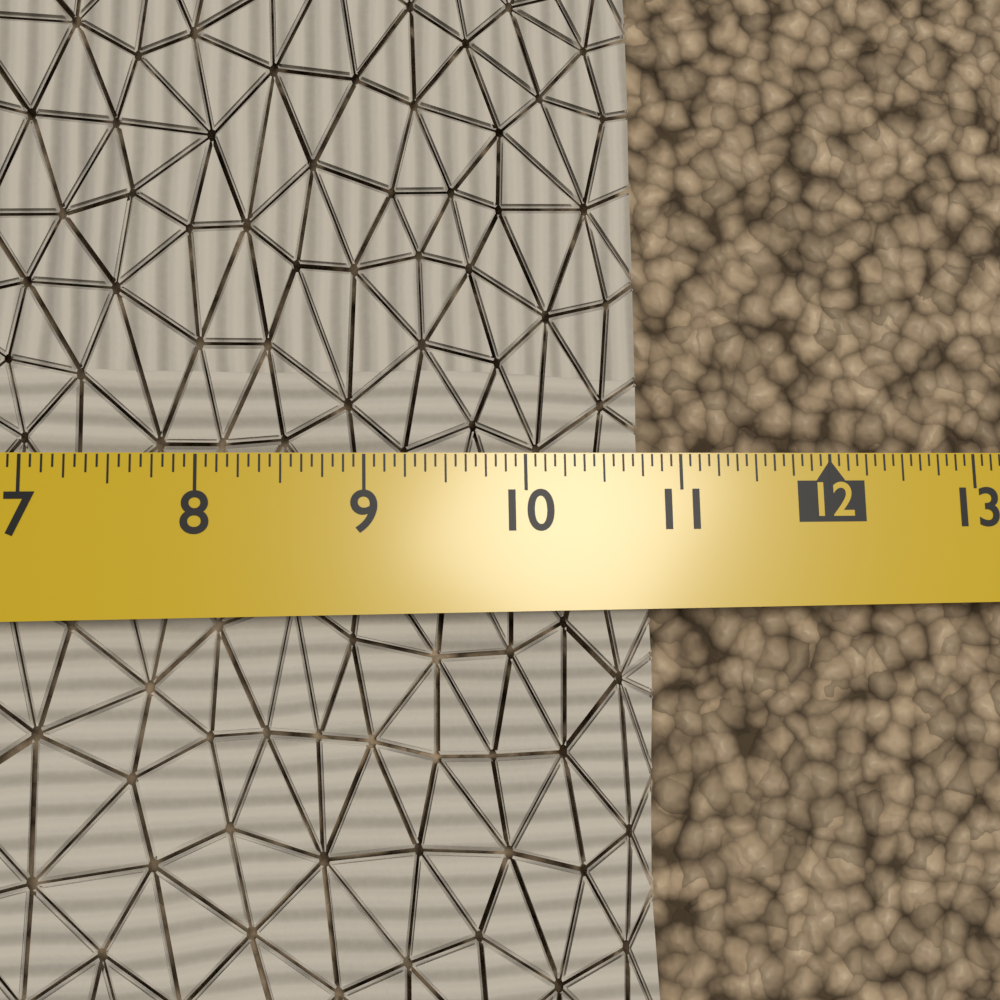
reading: 10.8125 in
